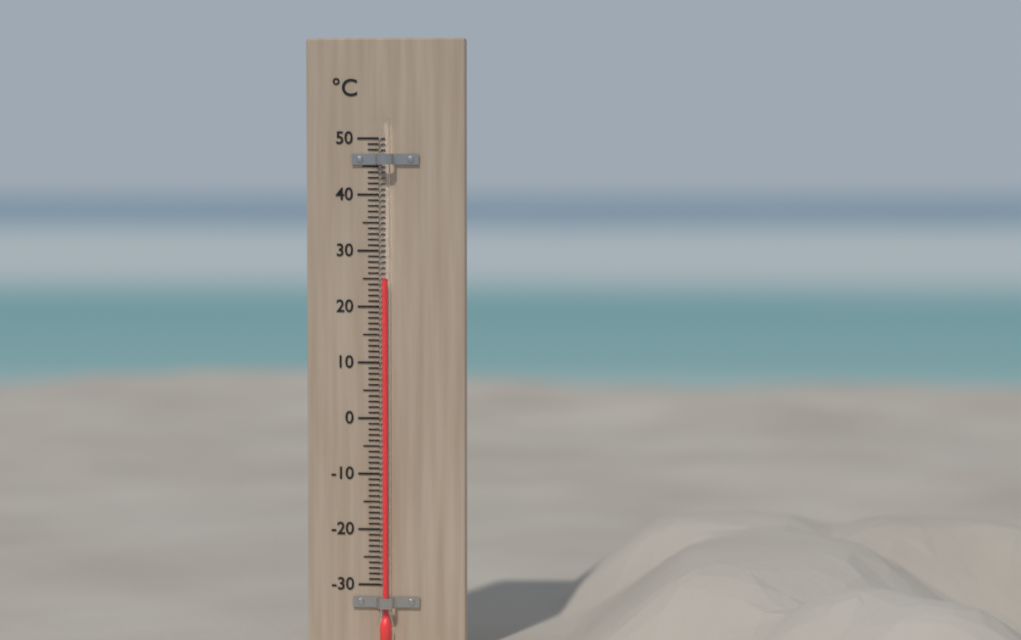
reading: 25 °C
